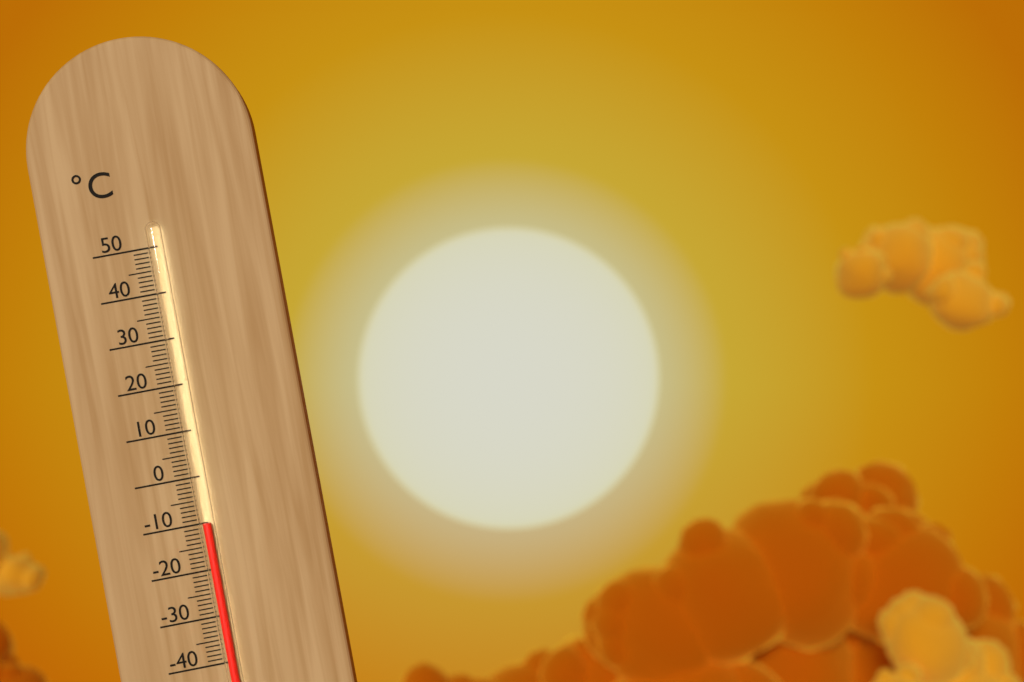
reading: -10 °C
